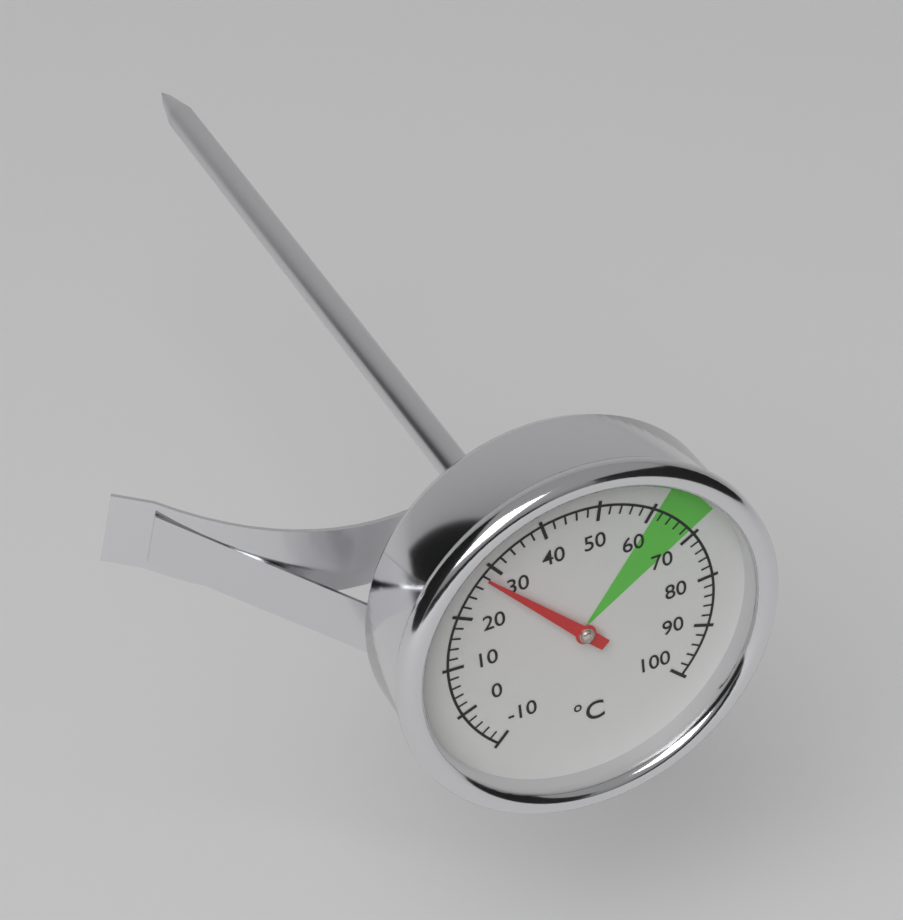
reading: 28 °C
